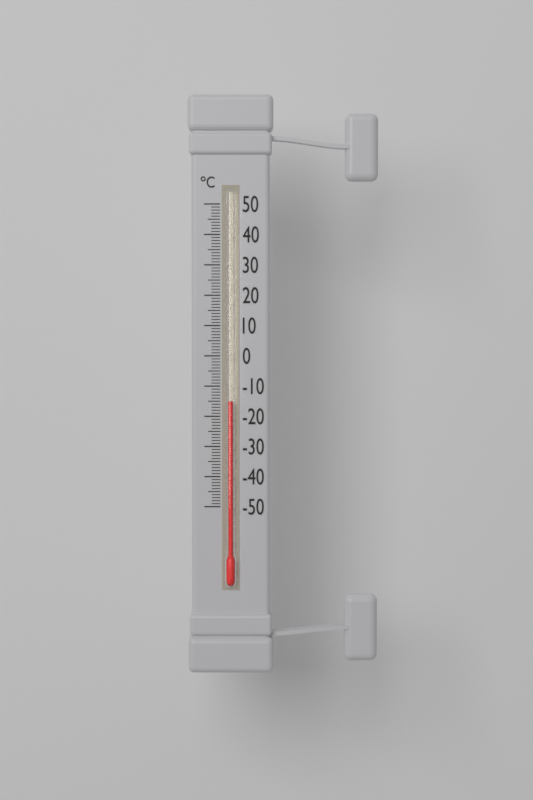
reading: -15 °C
